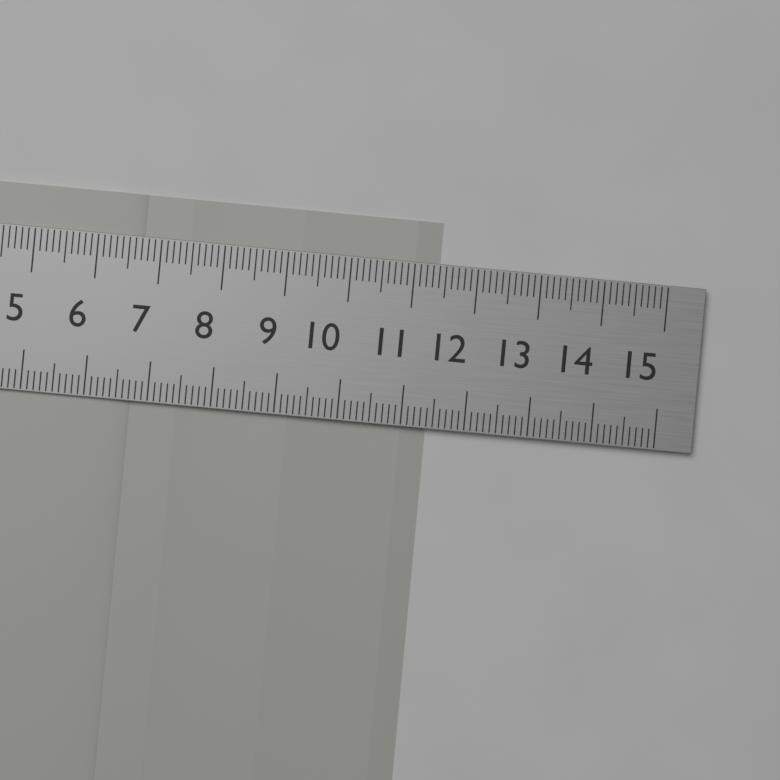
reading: 11.4 cm
